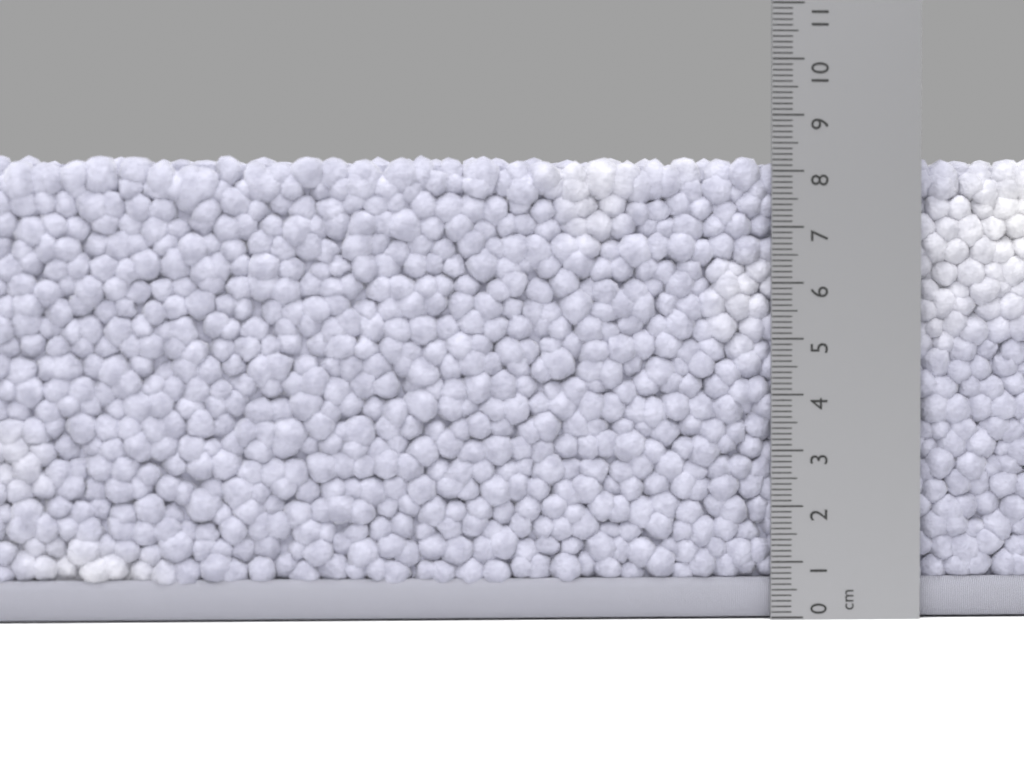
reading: 8.3 cm
